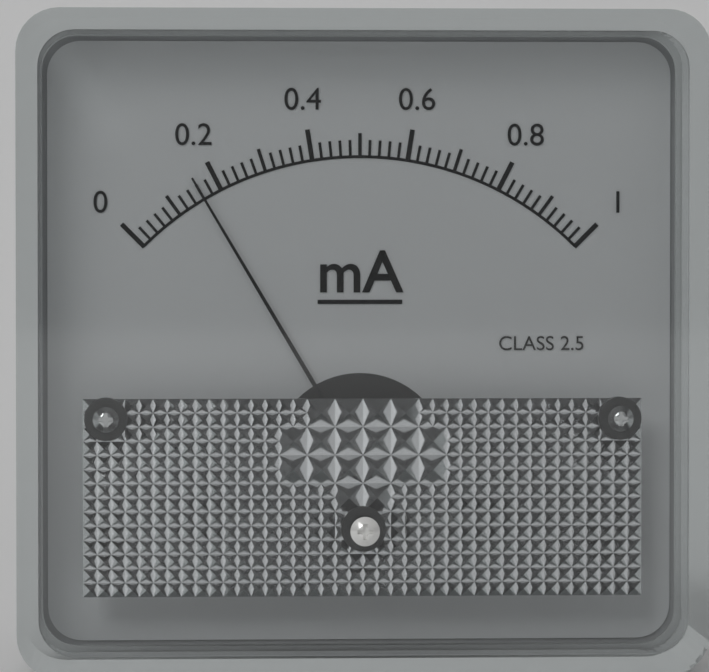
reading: 0.16 mA
